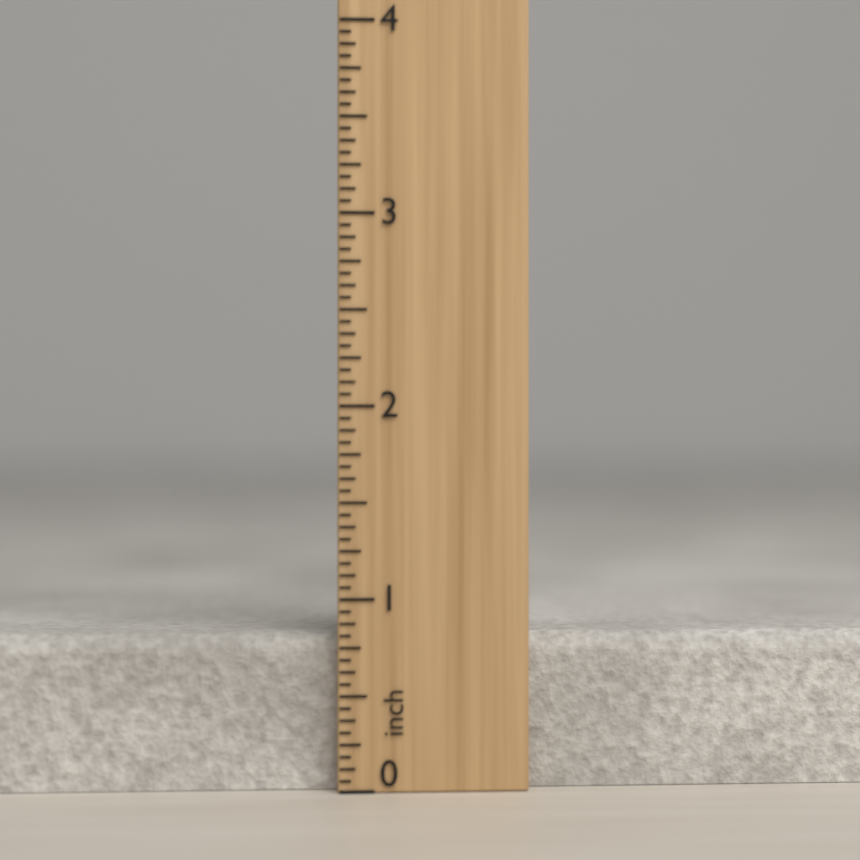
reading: 0.8125 inch
